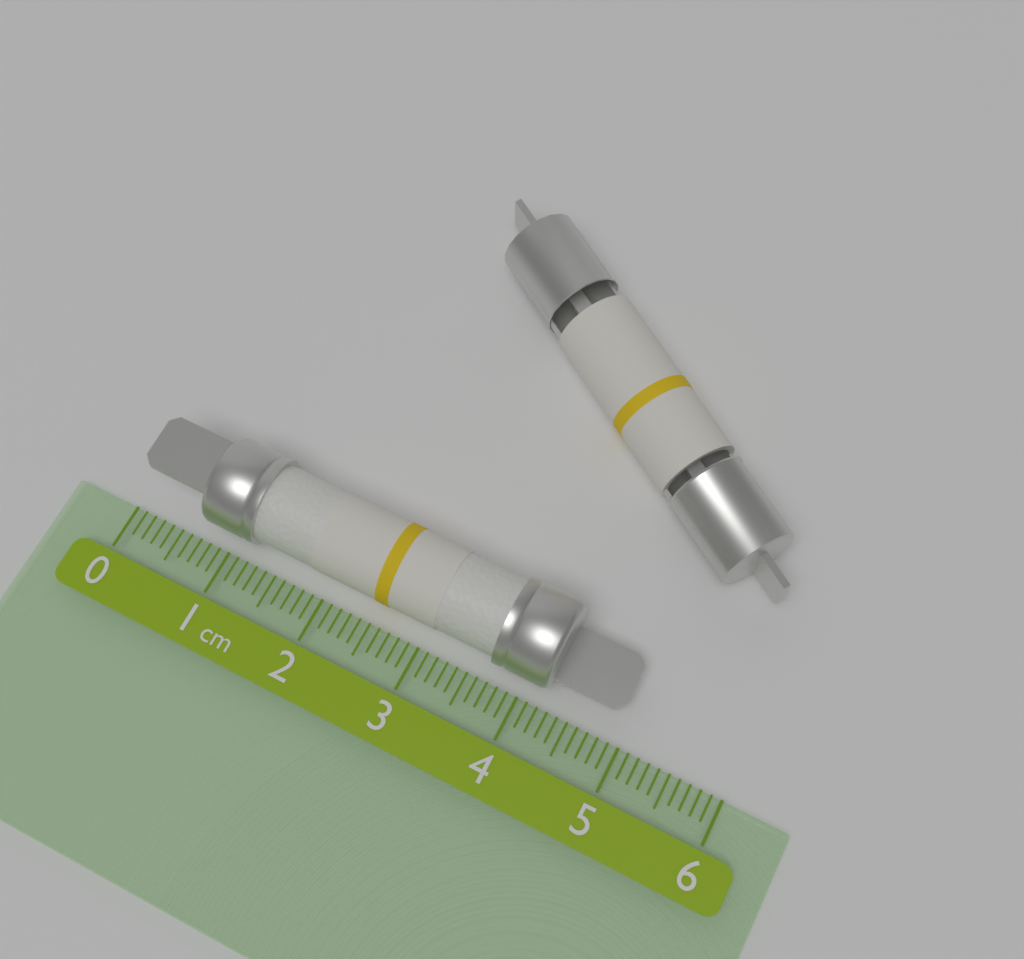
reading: 4.9 cm
